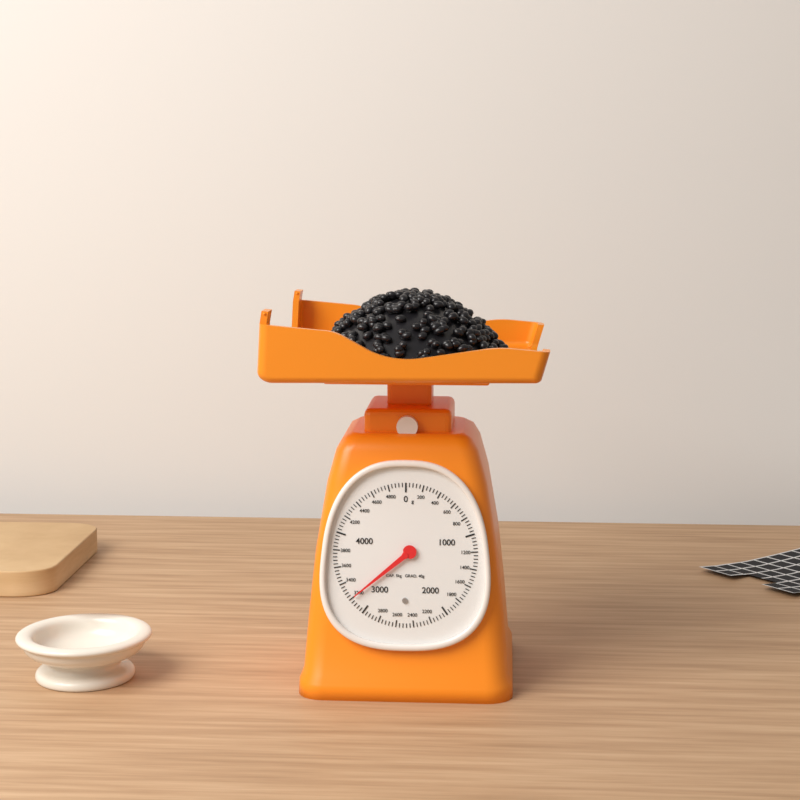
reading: 3200 g
